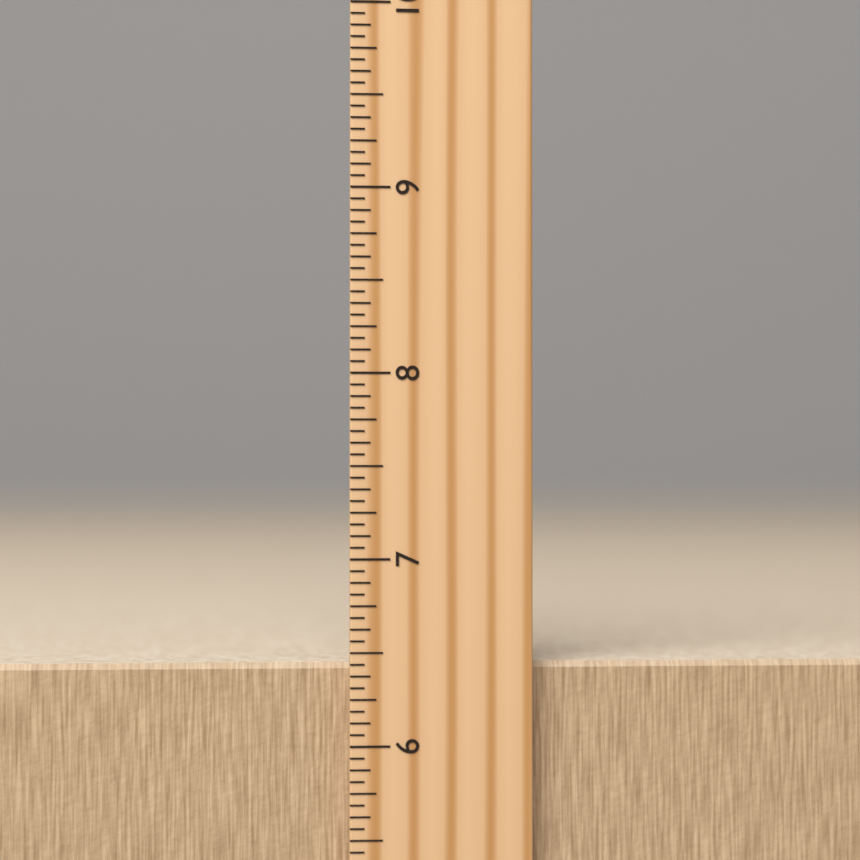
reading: 6.4375 inch
